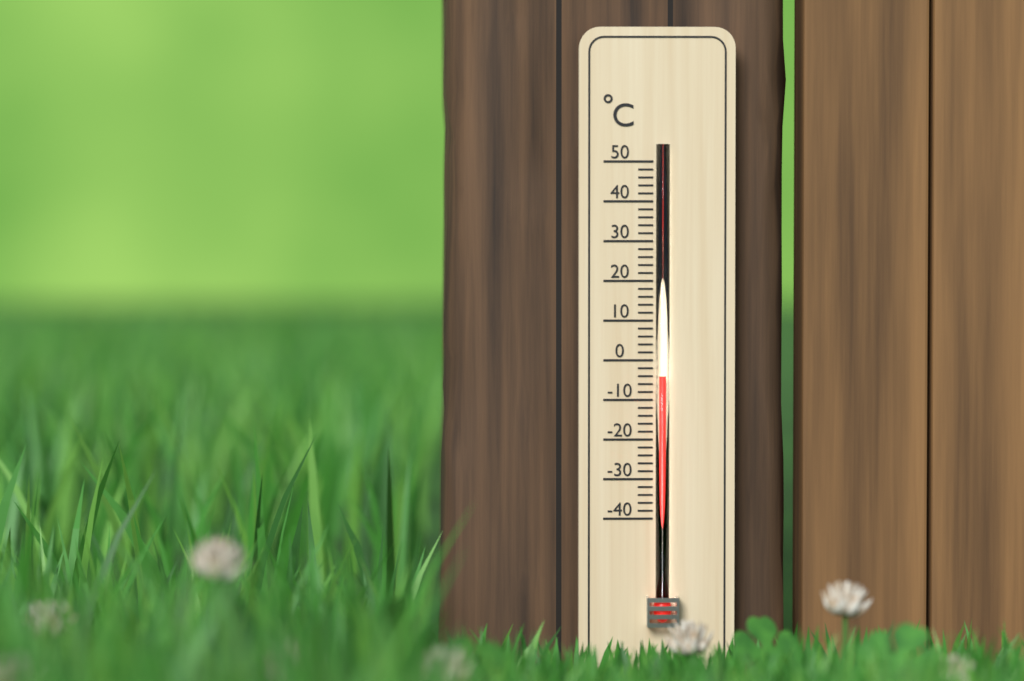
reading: -4 °C
